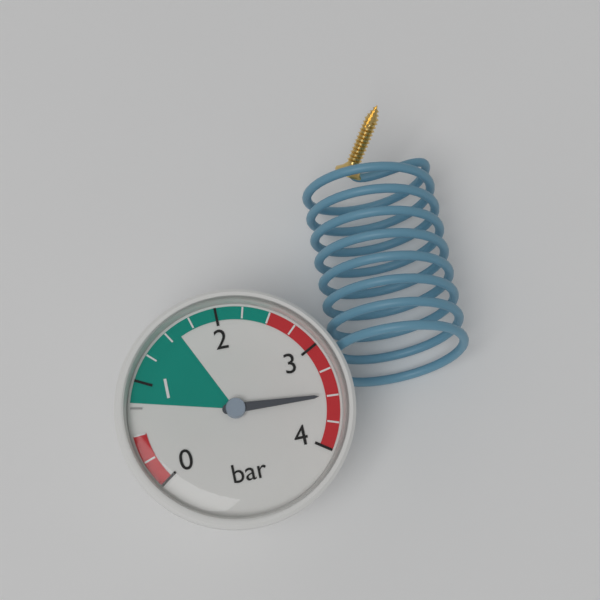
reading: 3.50 bar
